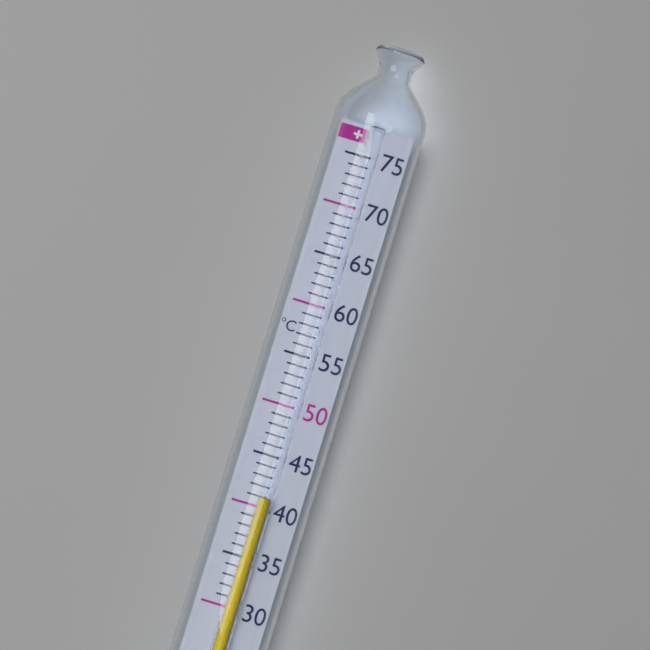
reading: 41 °C
